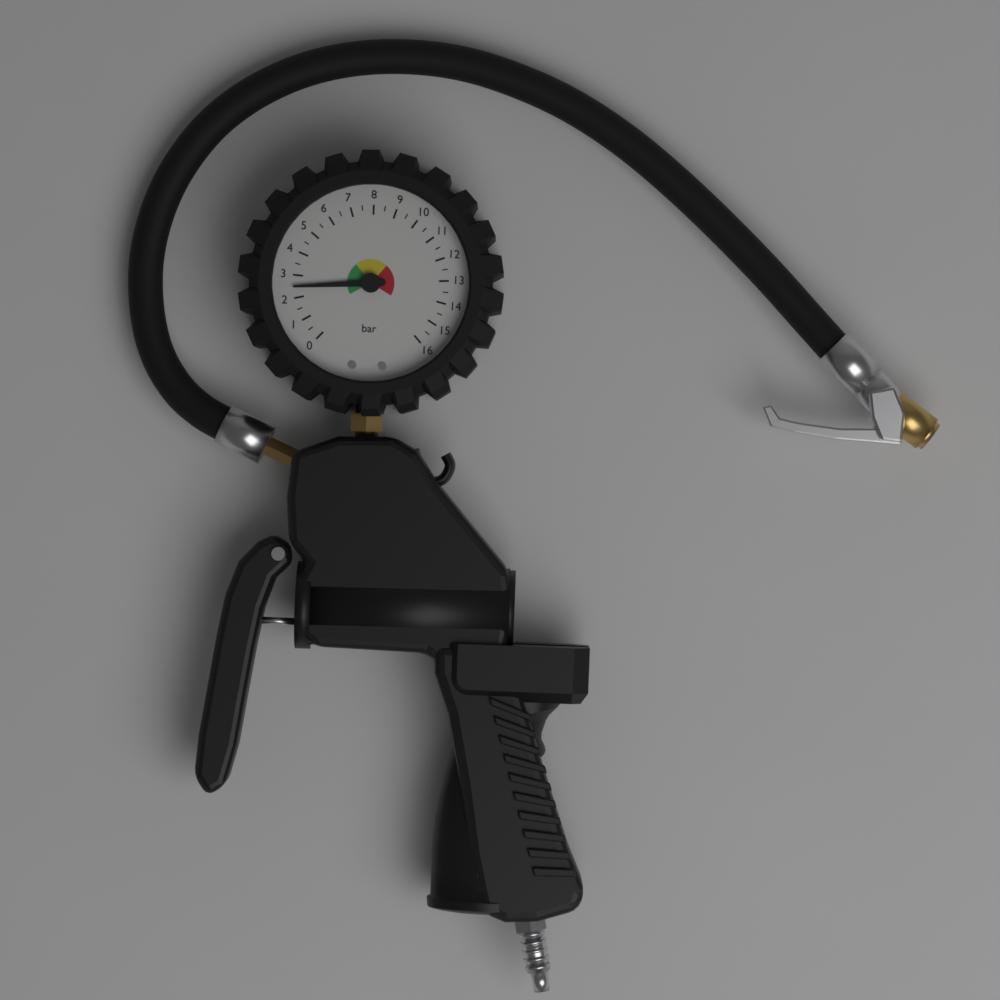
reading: 2.5 bar
